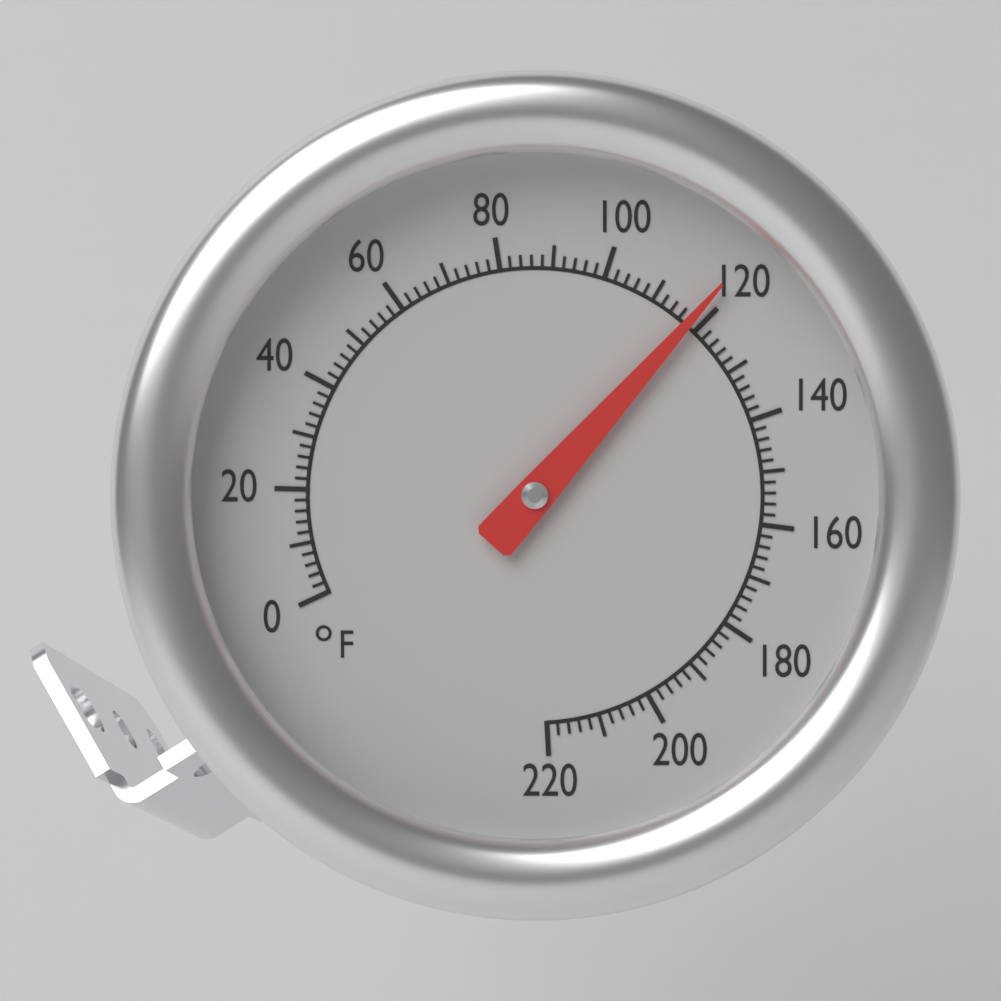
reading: 118 °F
